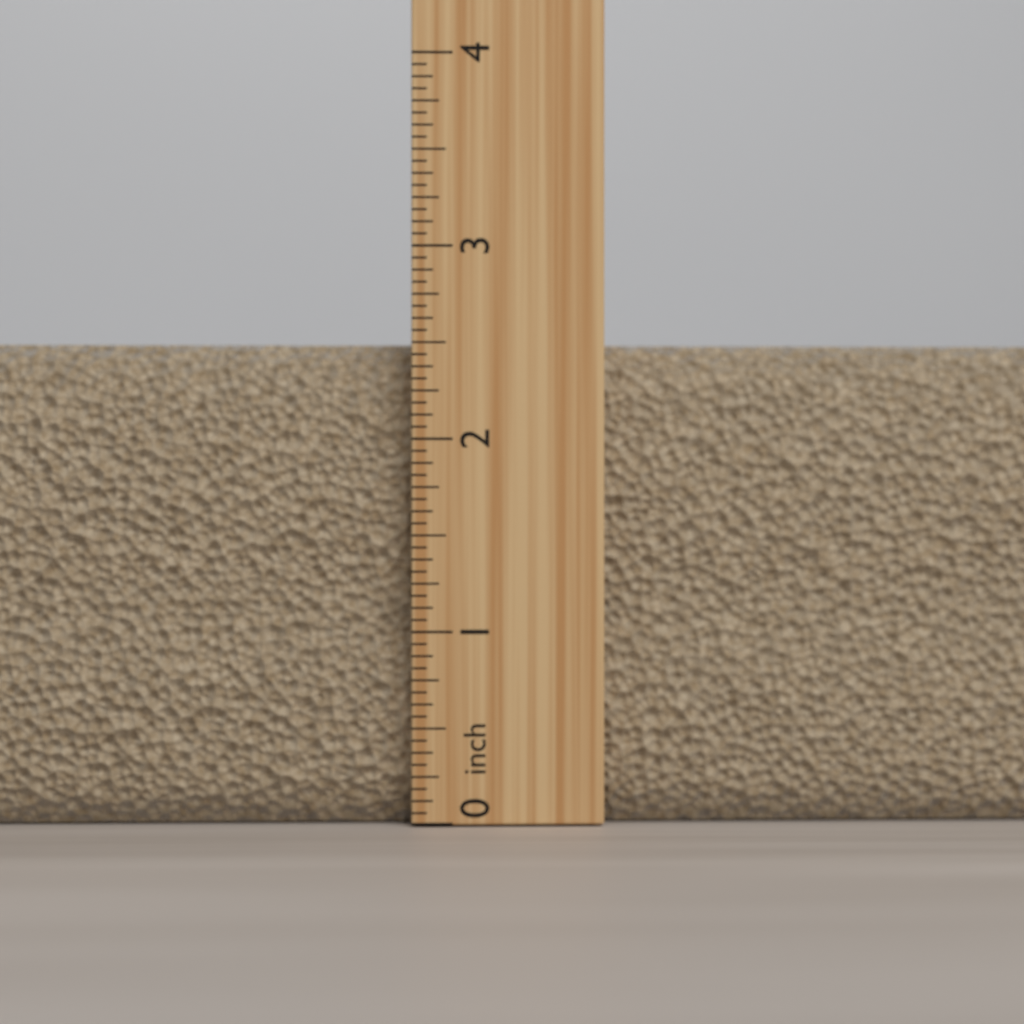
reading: 2.5000 inch
